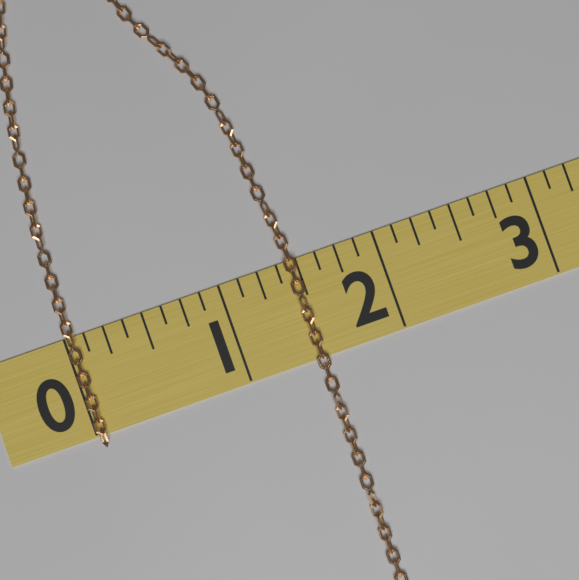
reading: 1.500 (no unit)
